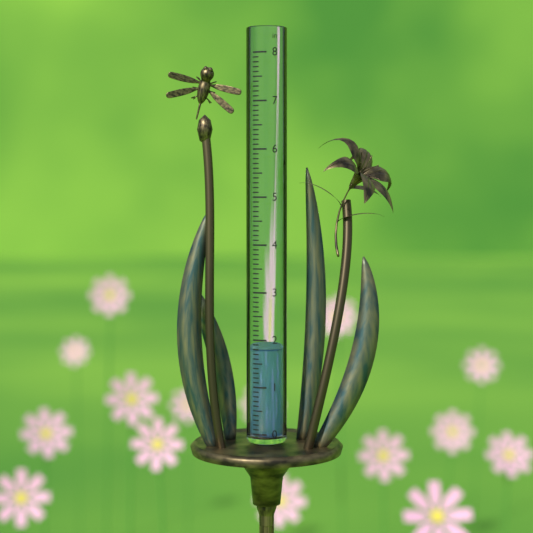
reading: 1.8 in
